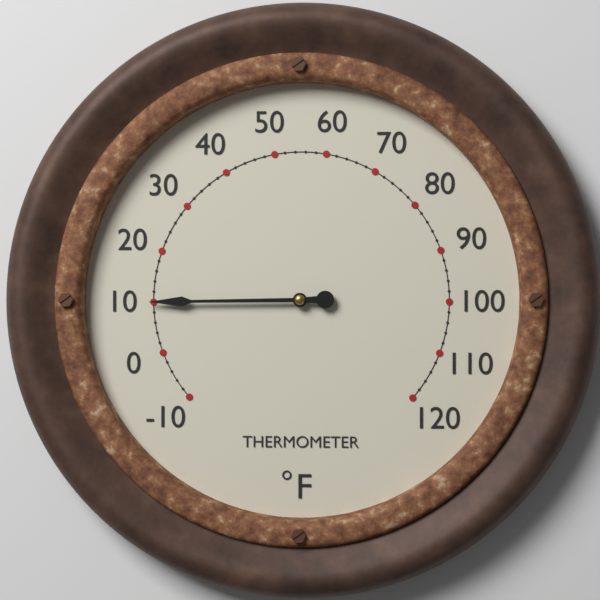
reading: 10 °F
